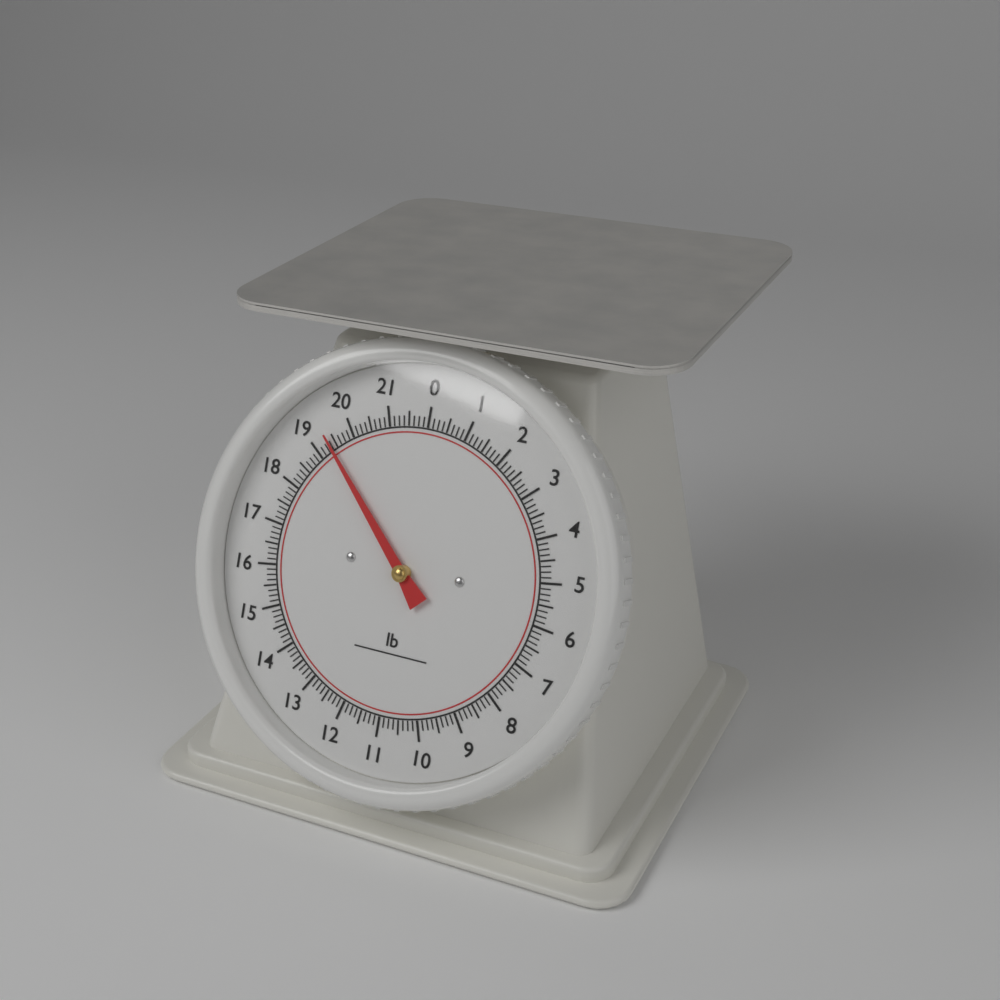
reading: 19.375 lb
